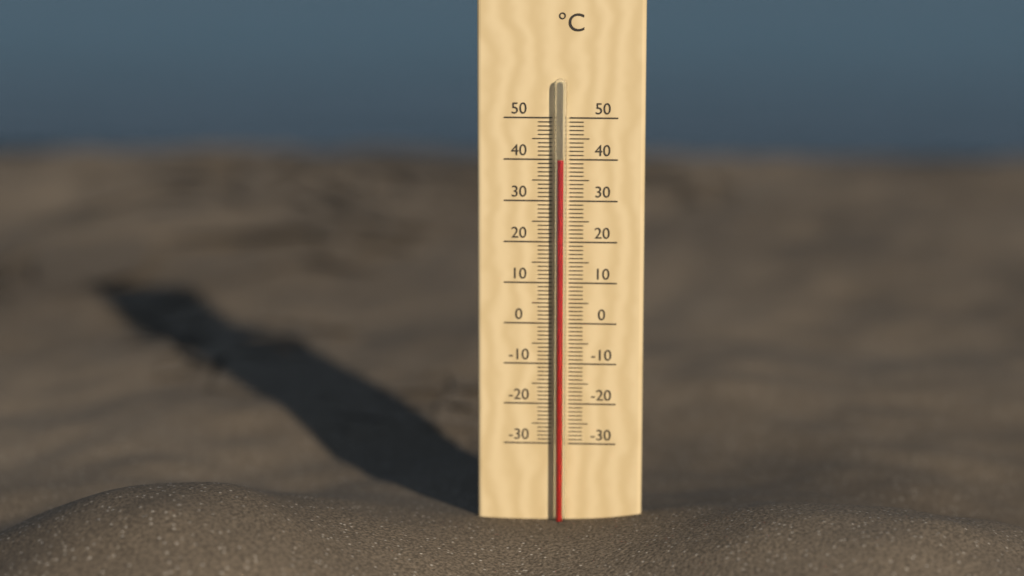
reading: 40 °C
